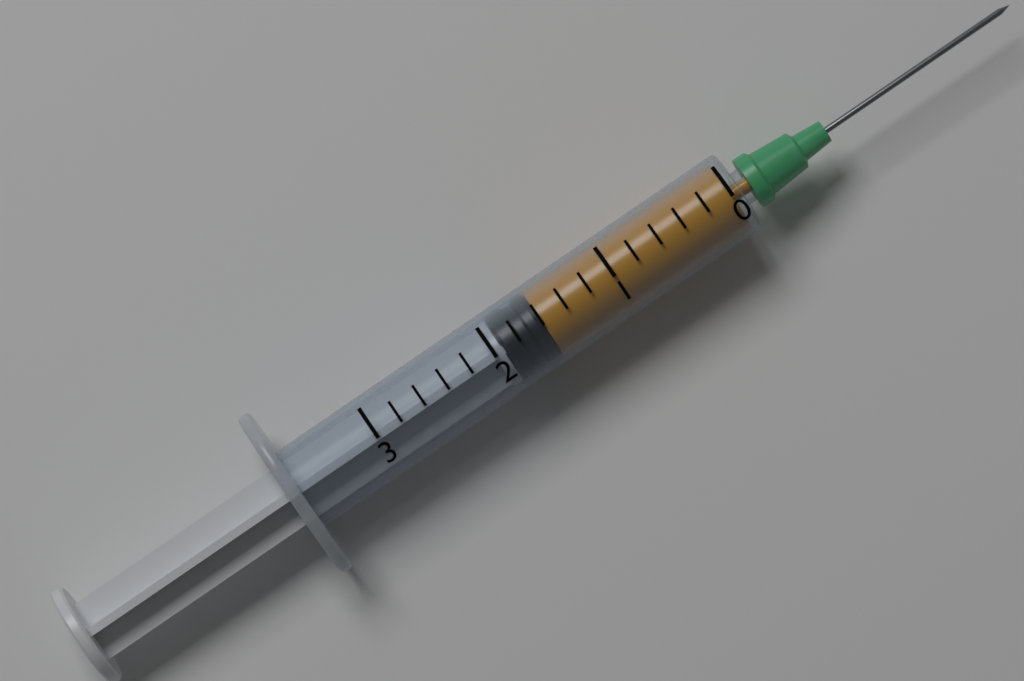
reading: 1.6 (no unit)
